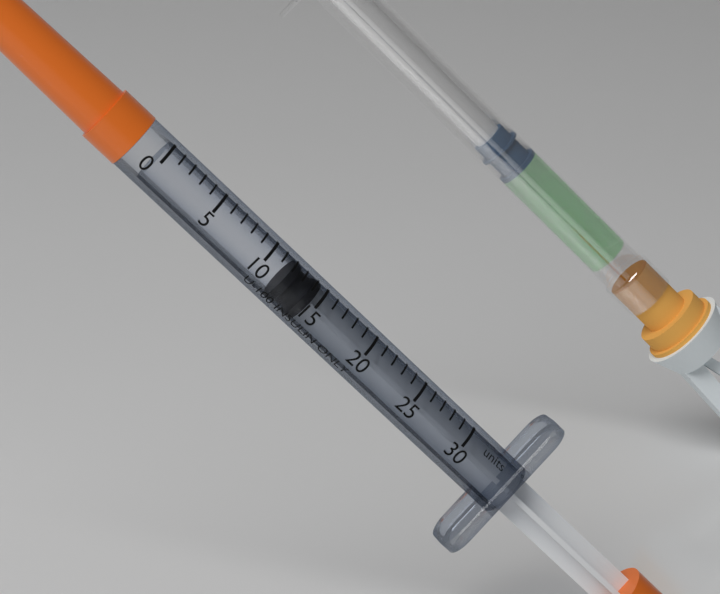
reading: 12 units
